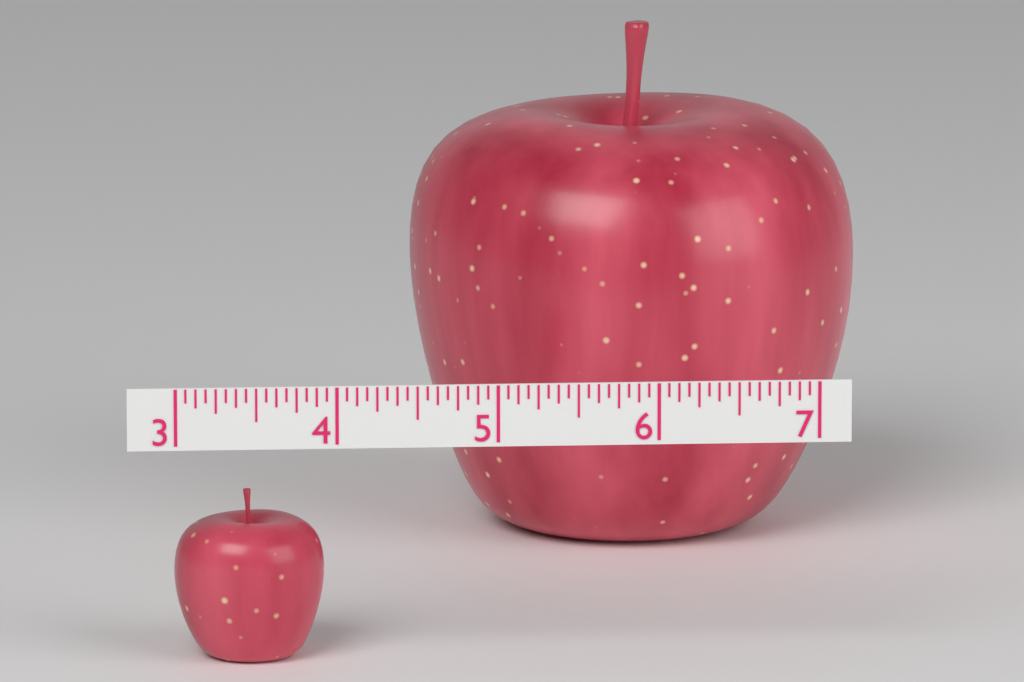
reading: 3.9375 (no unit)
